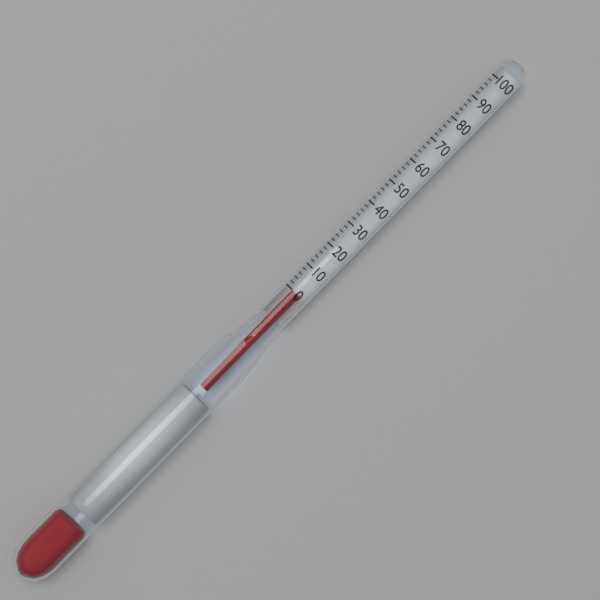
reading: 0 (no unit)
